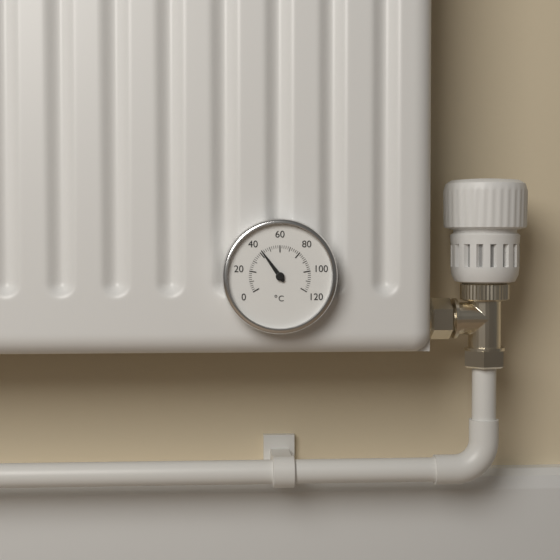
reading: 42 °C
